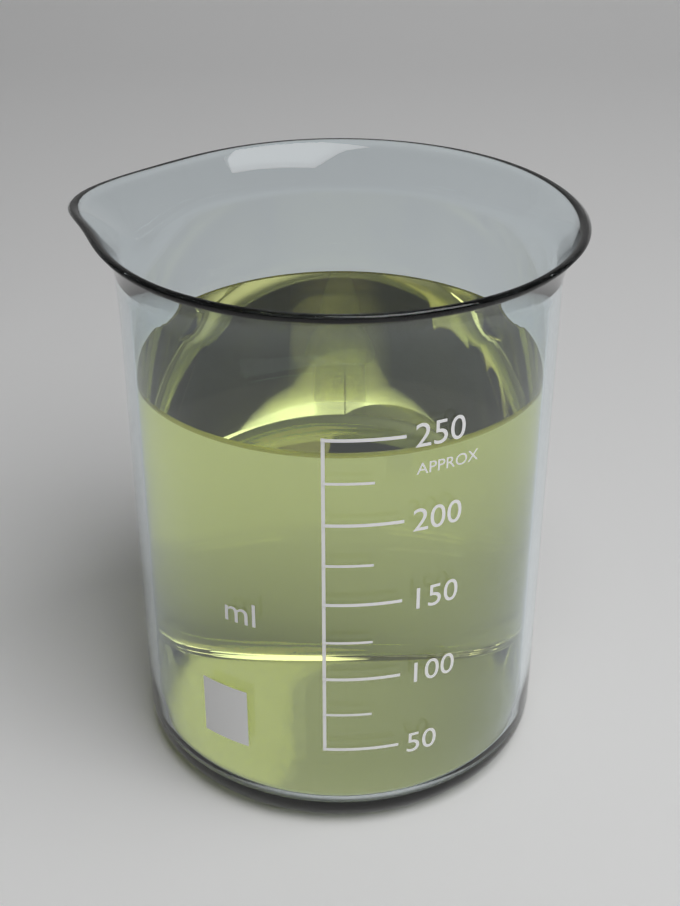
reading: 240 ml
